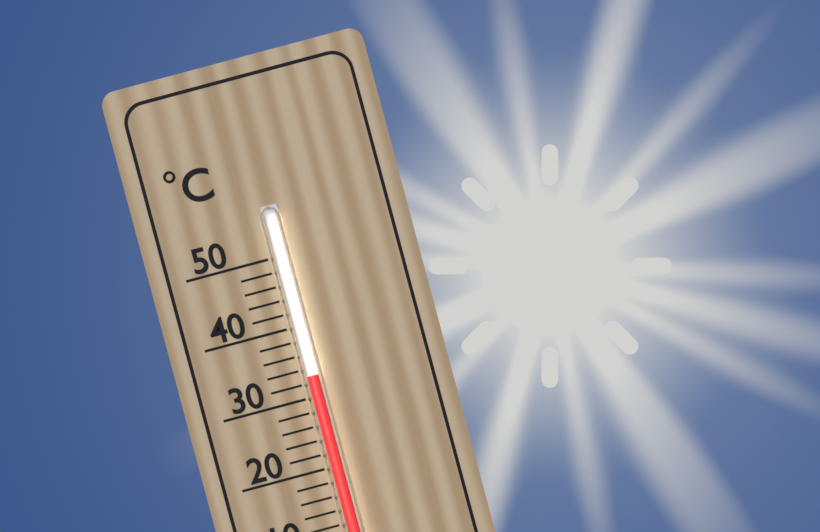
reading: 33 °C
